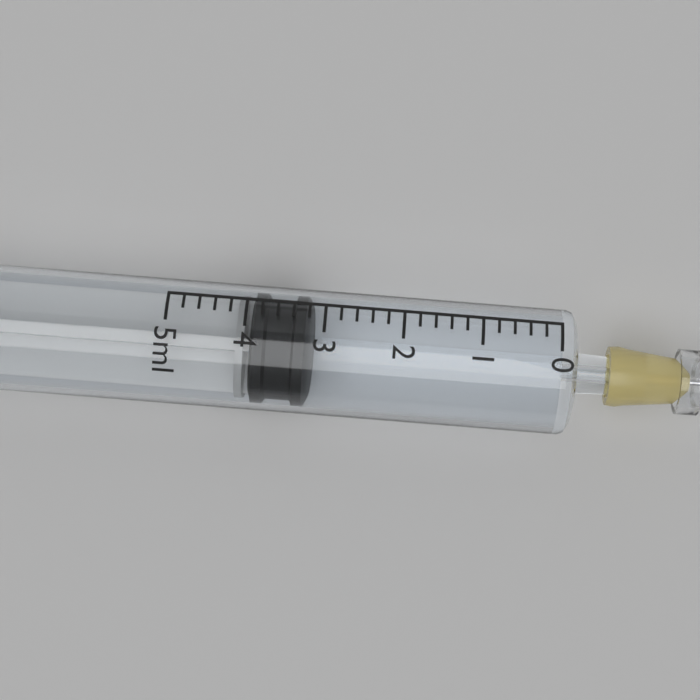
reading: 3.2 ml
